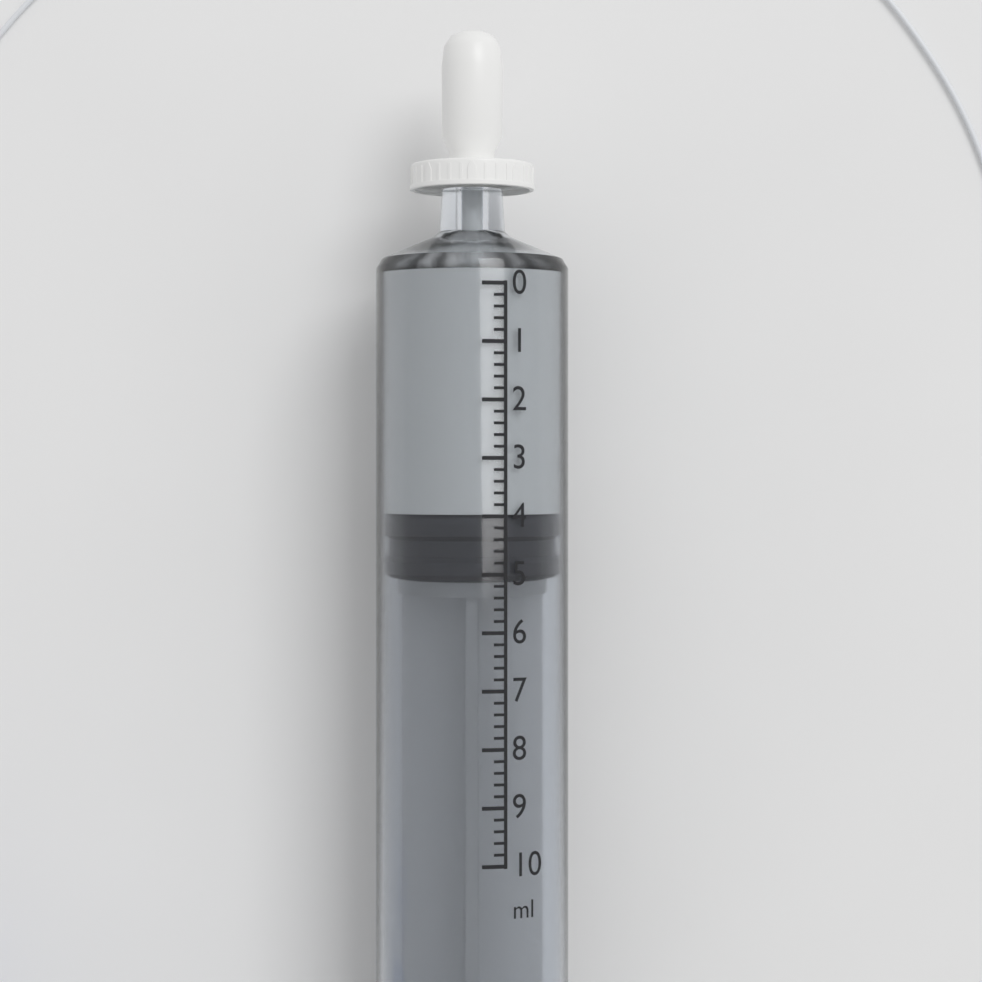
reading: 4.0 ml
